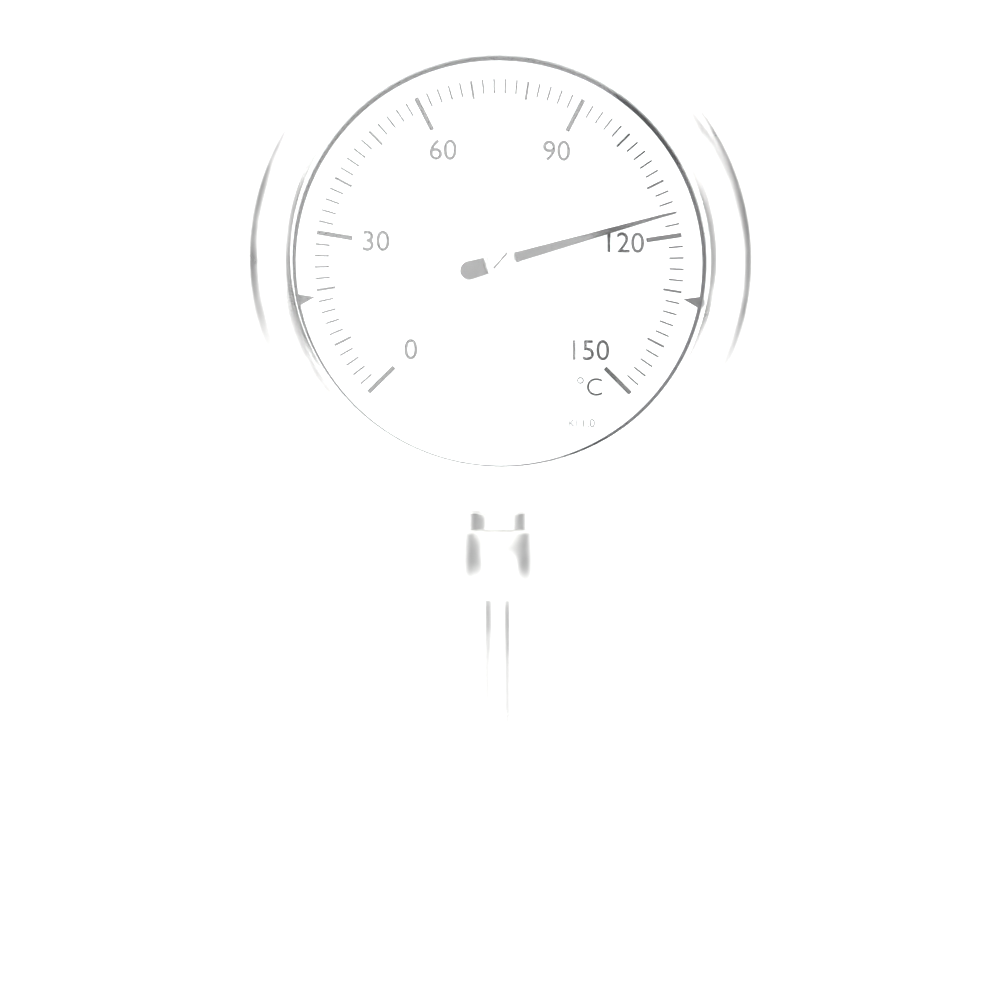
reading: 116 °C
